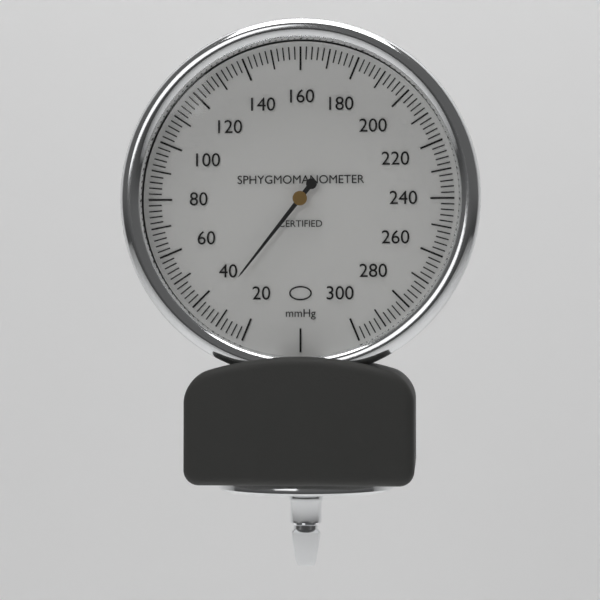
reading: 34 mmHg
